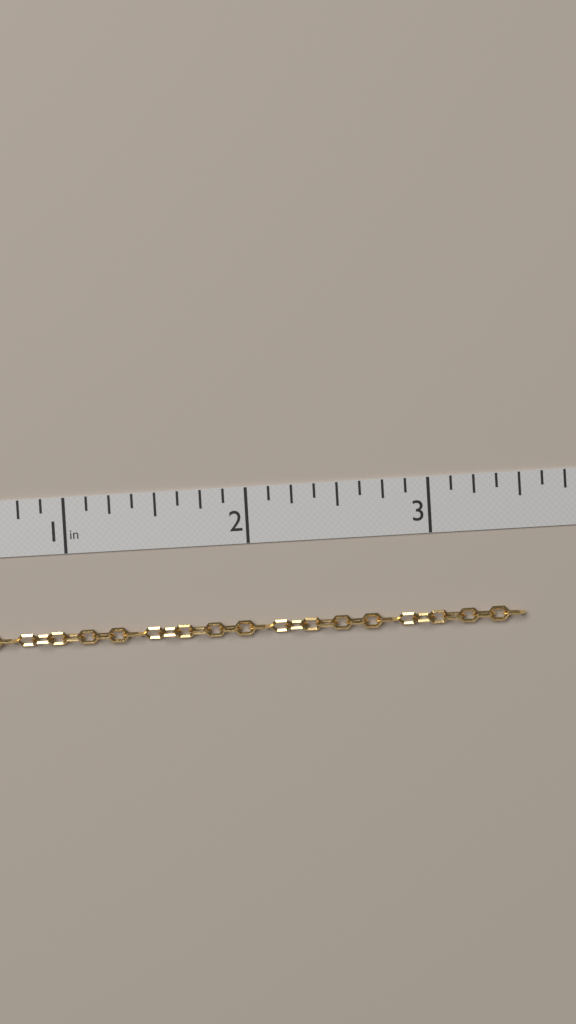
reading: 3.500 in
